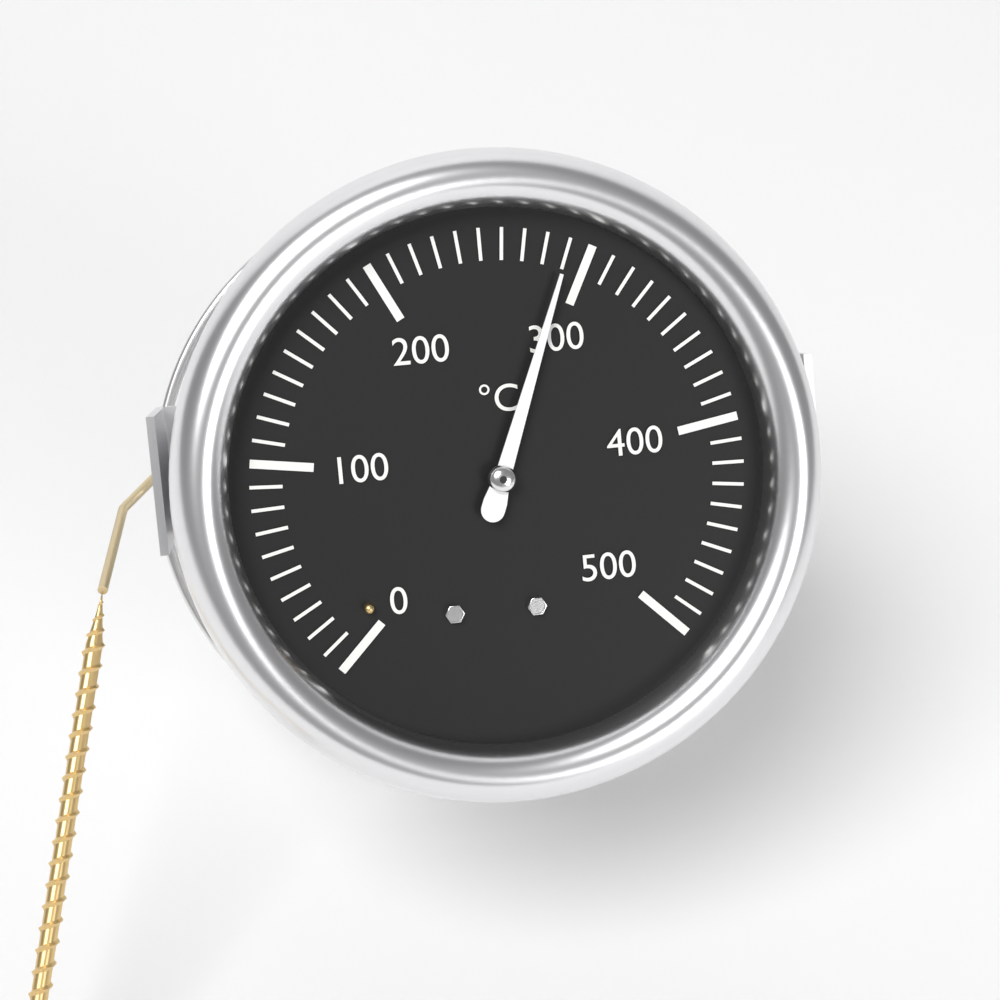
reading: 290 °C
